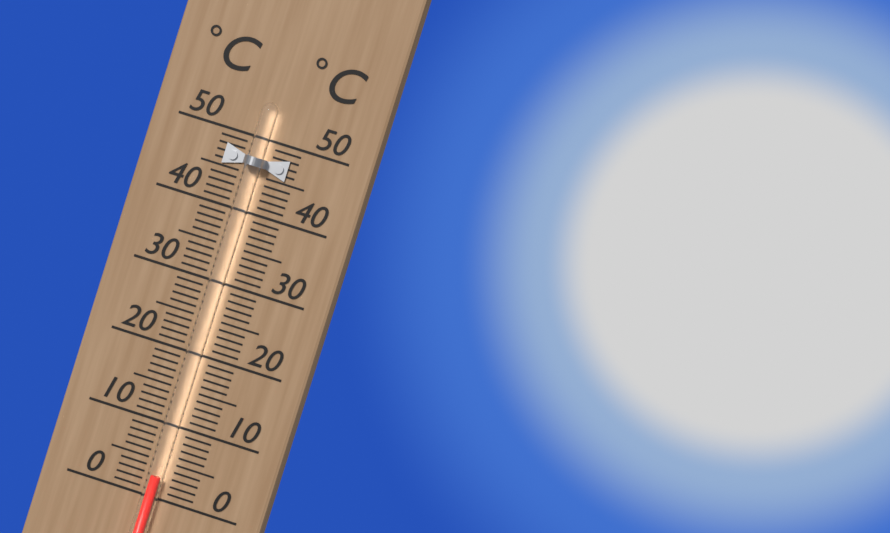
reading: 3 °C
